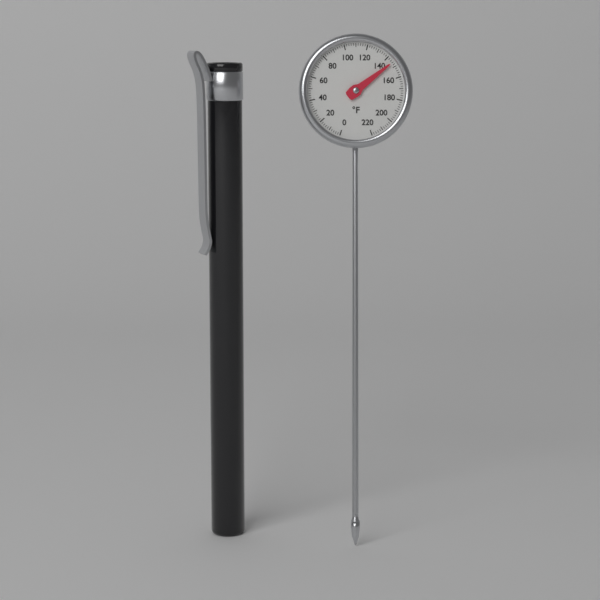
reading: 146 °F
